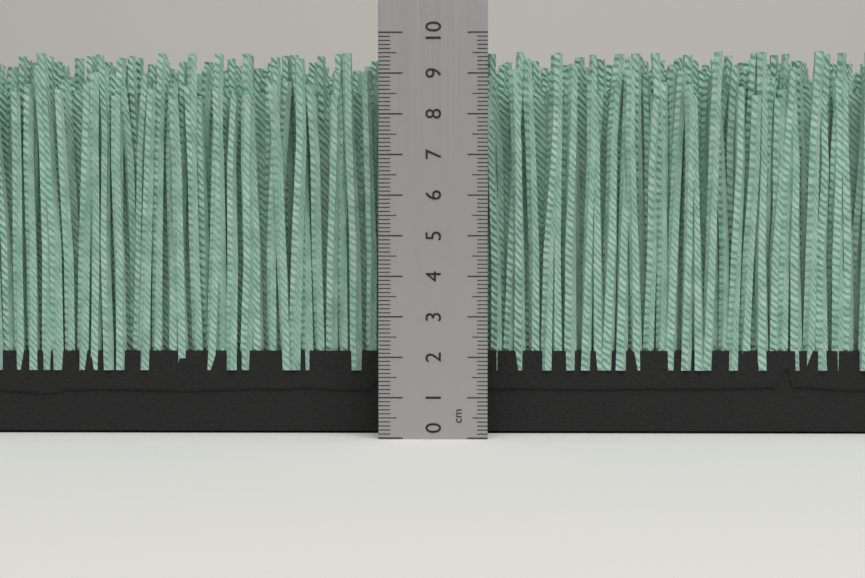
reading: 9.6 cm
